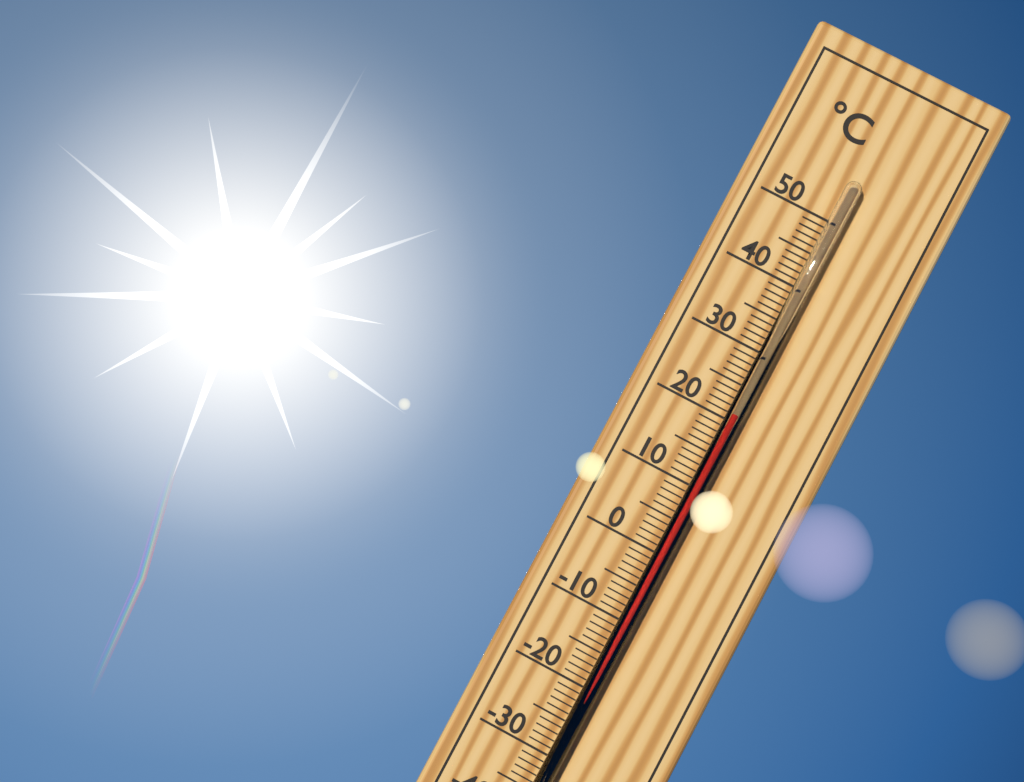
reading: 21 °C
